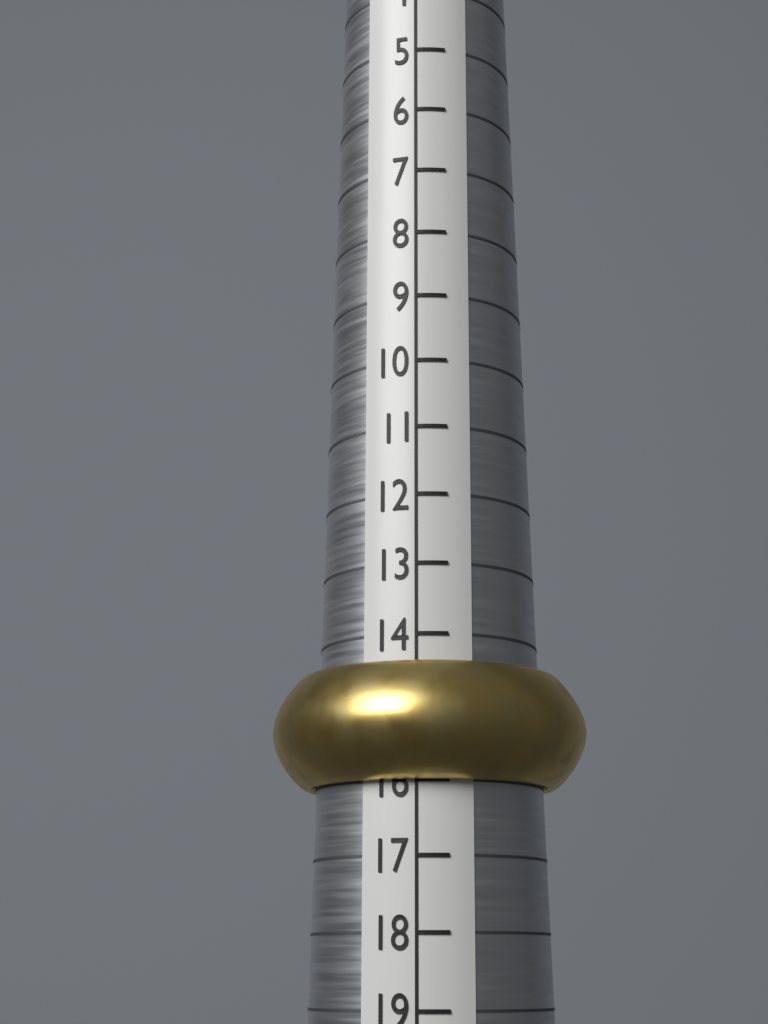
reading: 16 (no unit)
